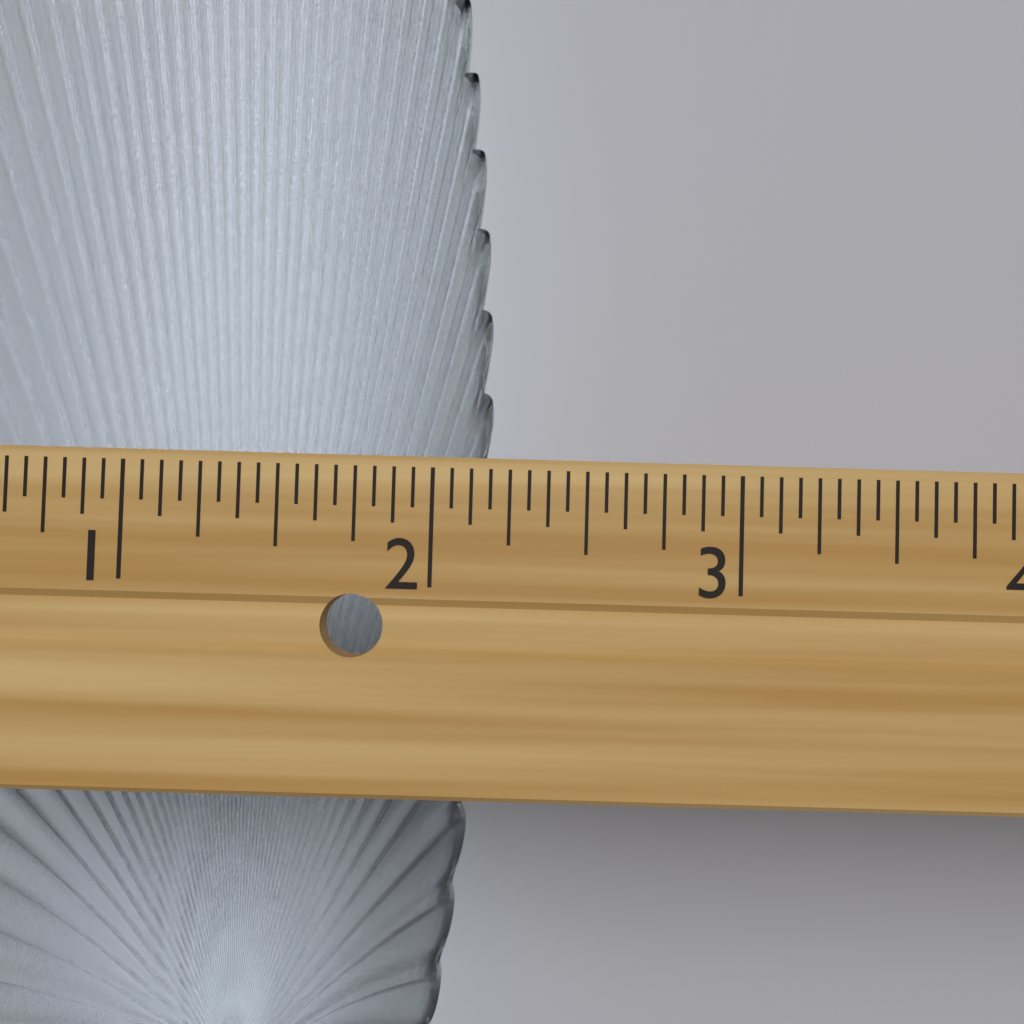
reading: 2.1875 in
